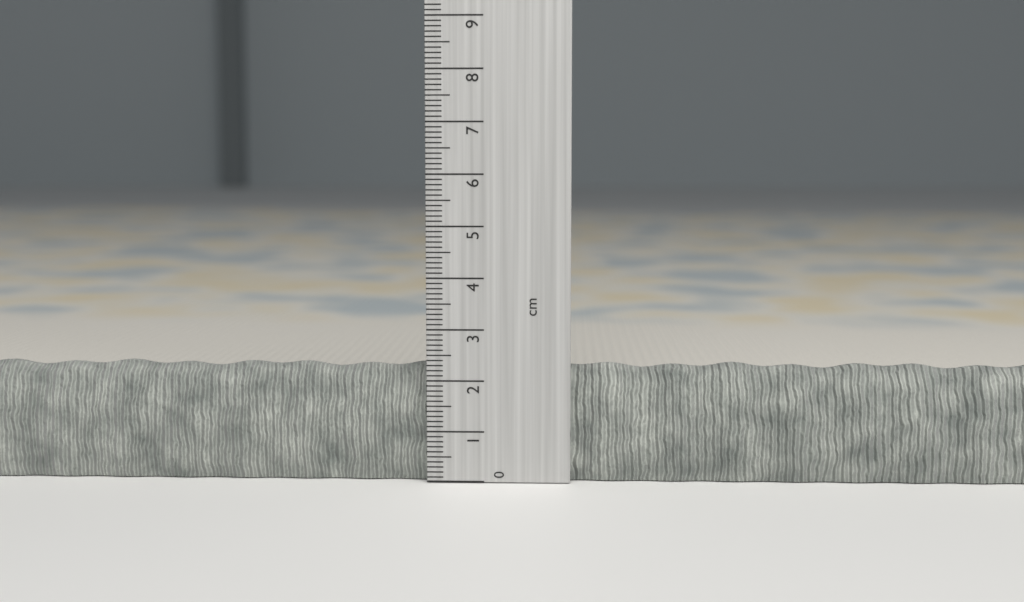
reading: 2.3 cm
